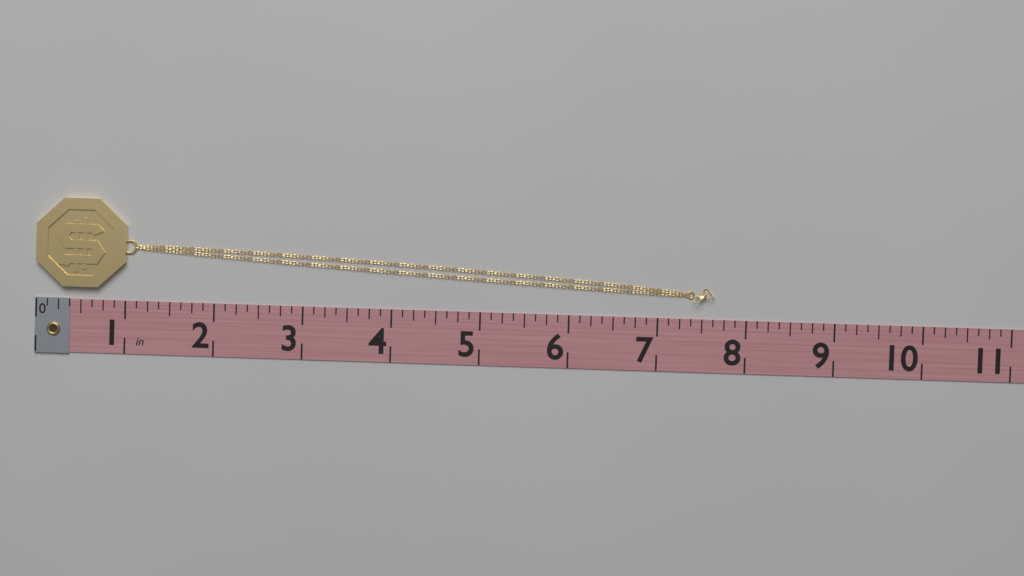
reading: 7.625 in
